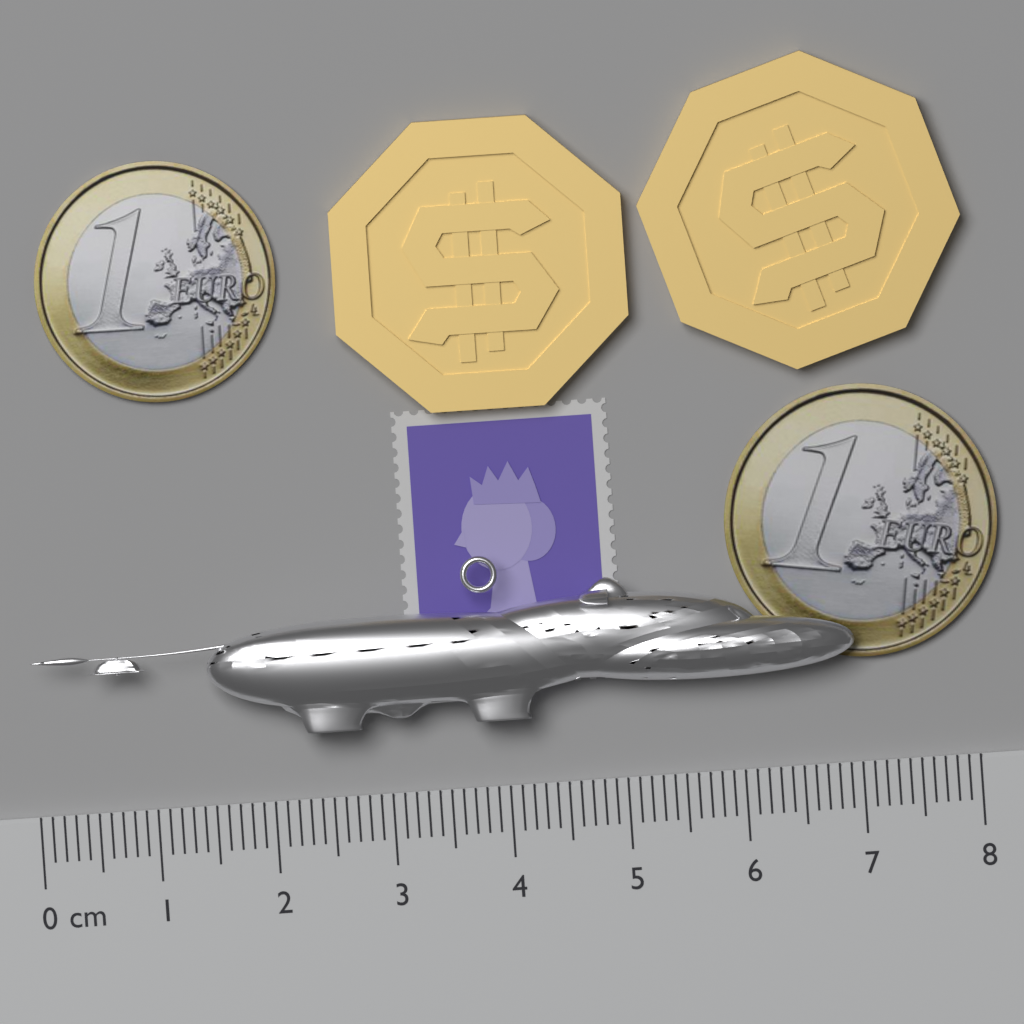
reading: 7.0 cm
